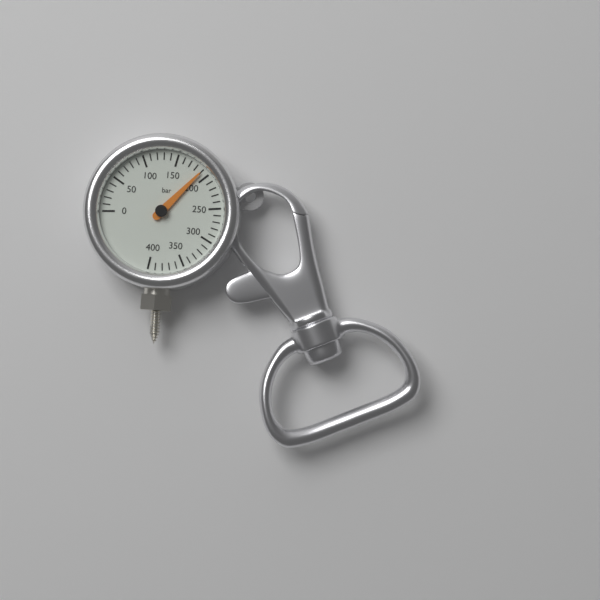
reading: 190 bar
